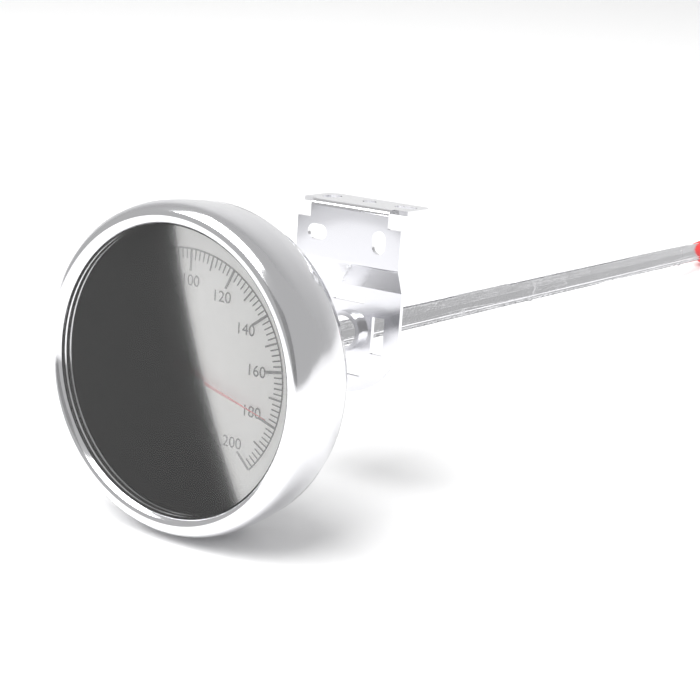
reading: 178 °C
